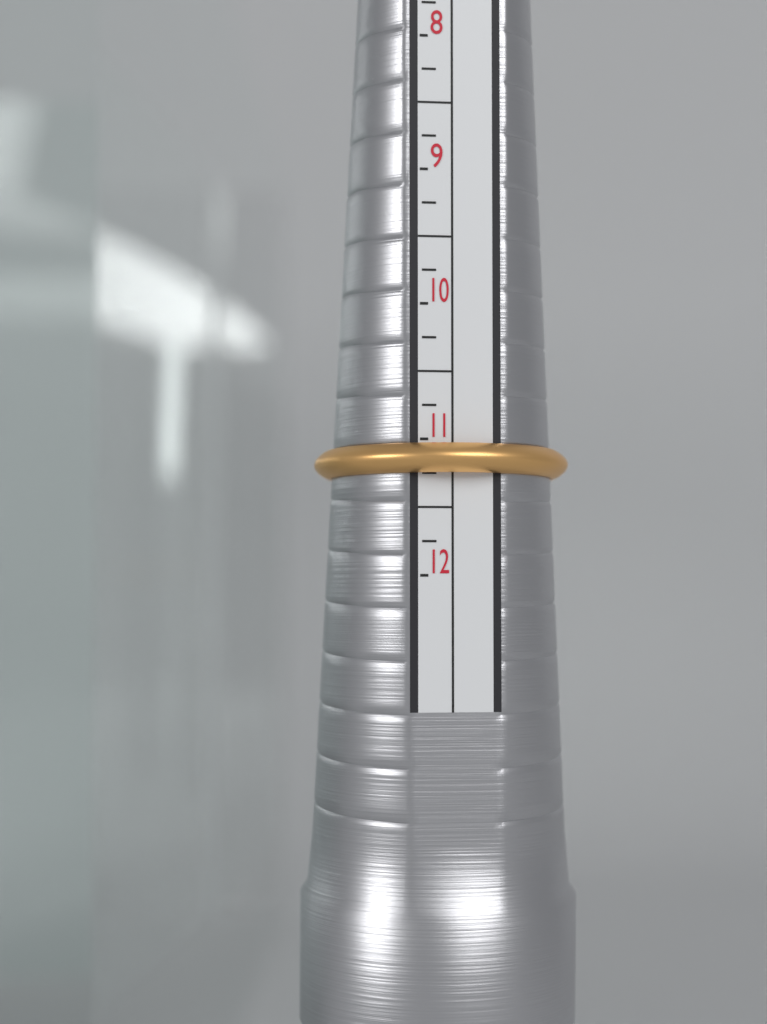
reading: 11.25 (no unit)
